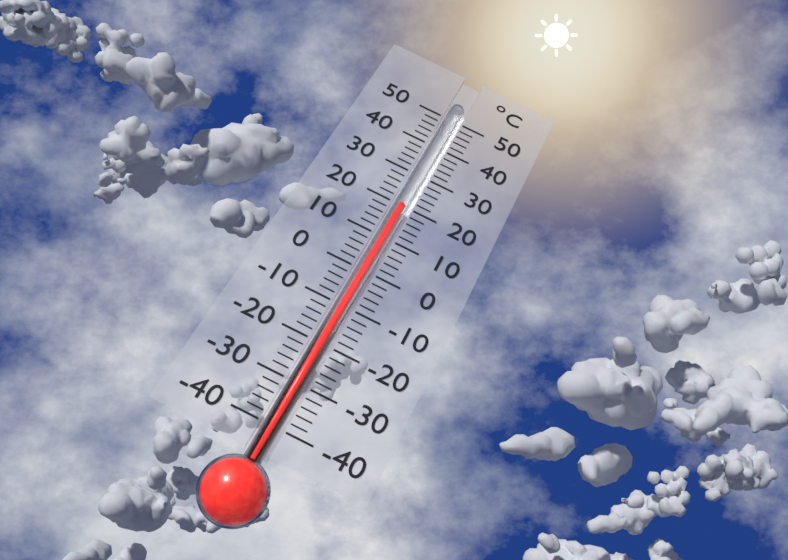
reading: 20 °C
